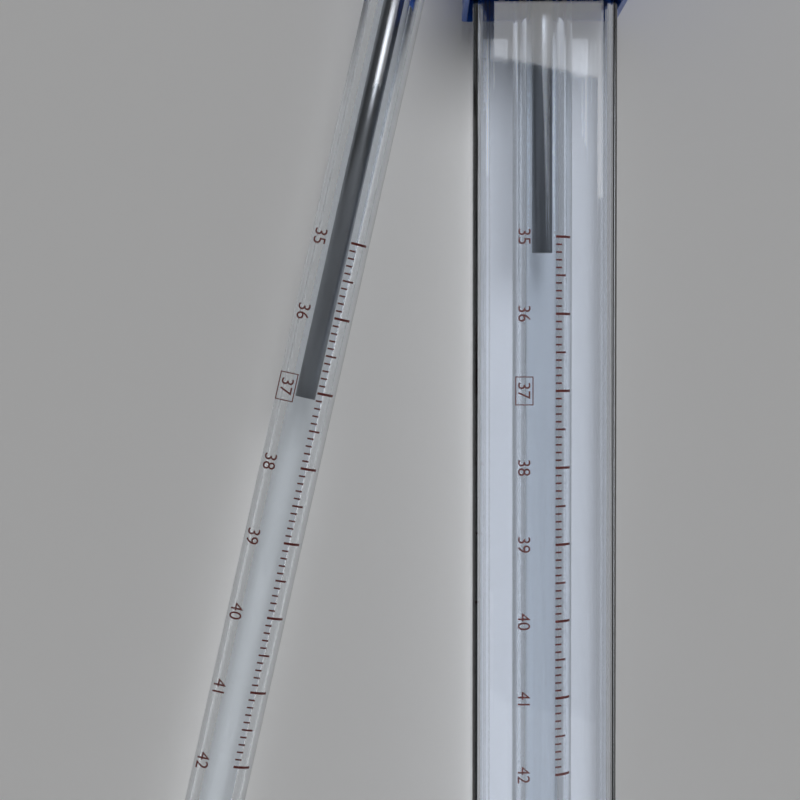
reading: 37.1 °C
